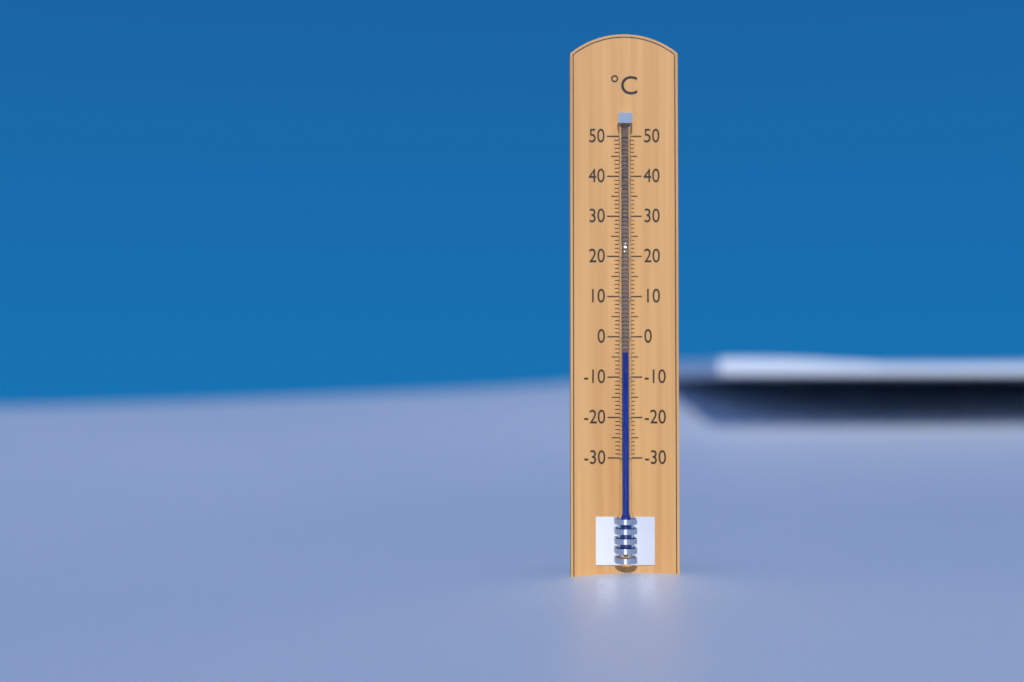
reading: -4 °C
